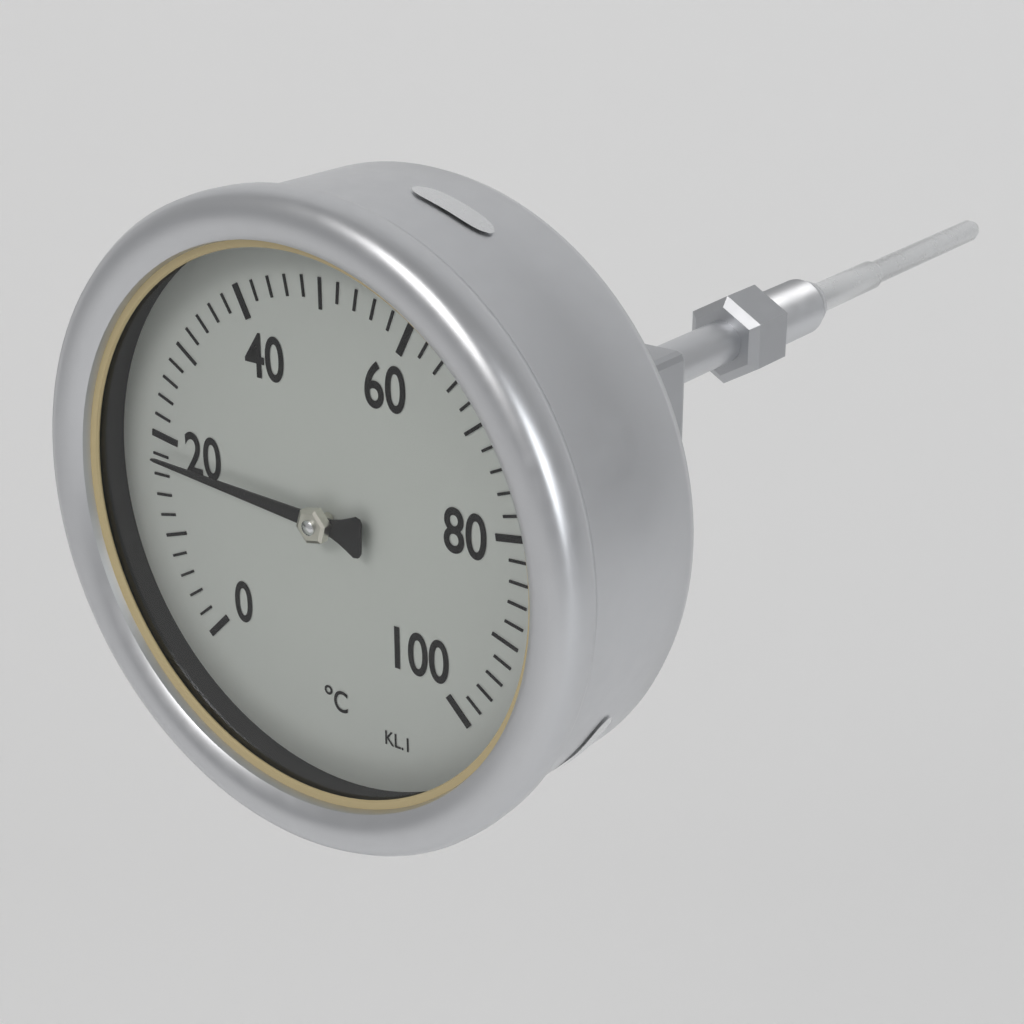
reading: 18 °C
